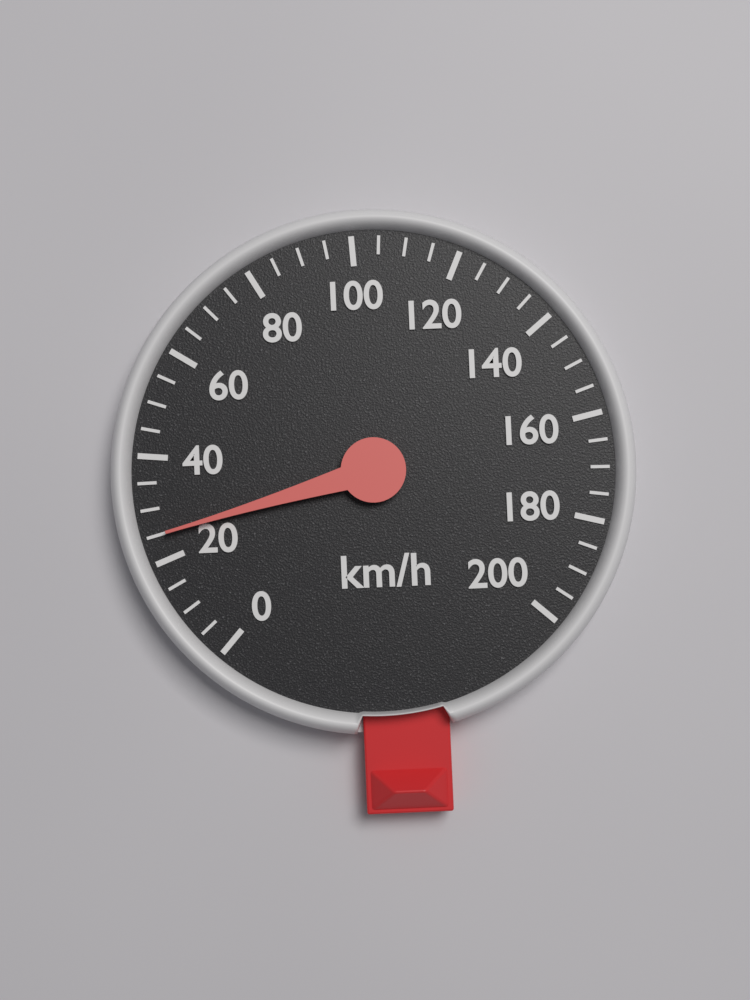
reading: 25 km/h
